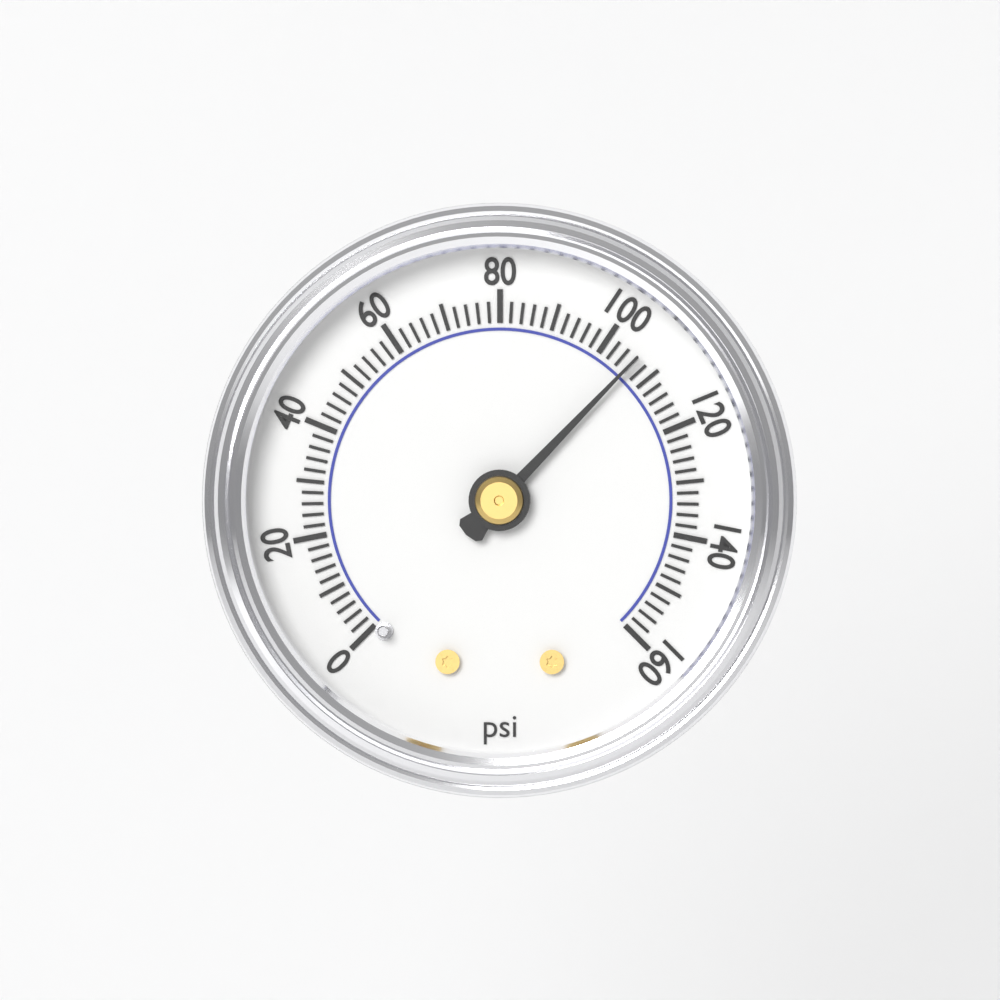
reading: 106 psi
